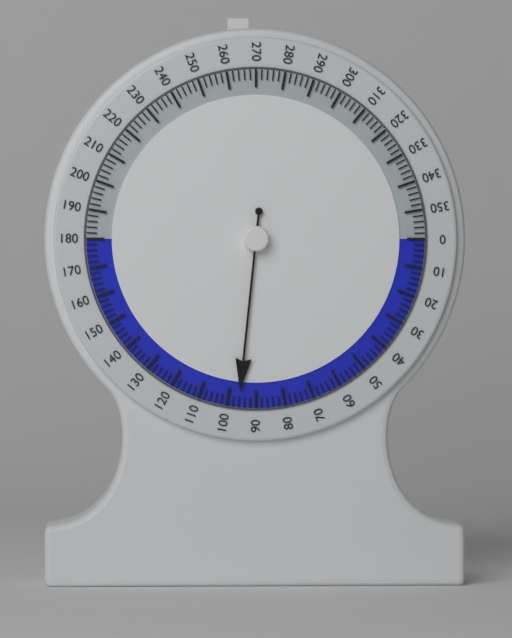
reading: 96 (no unit)
